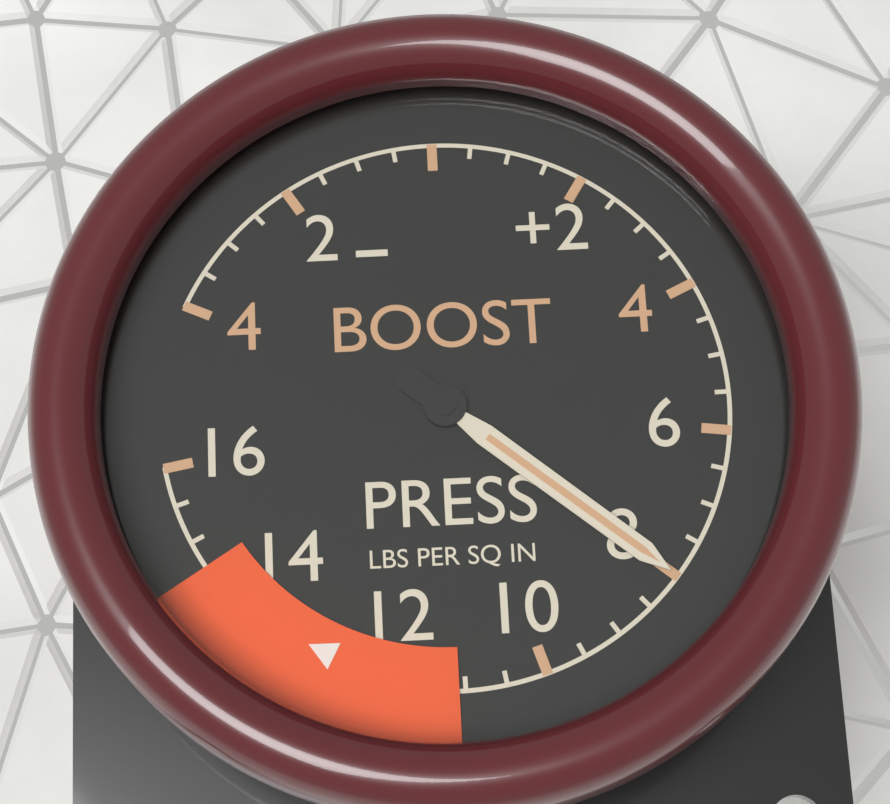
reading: 8.0 psi
